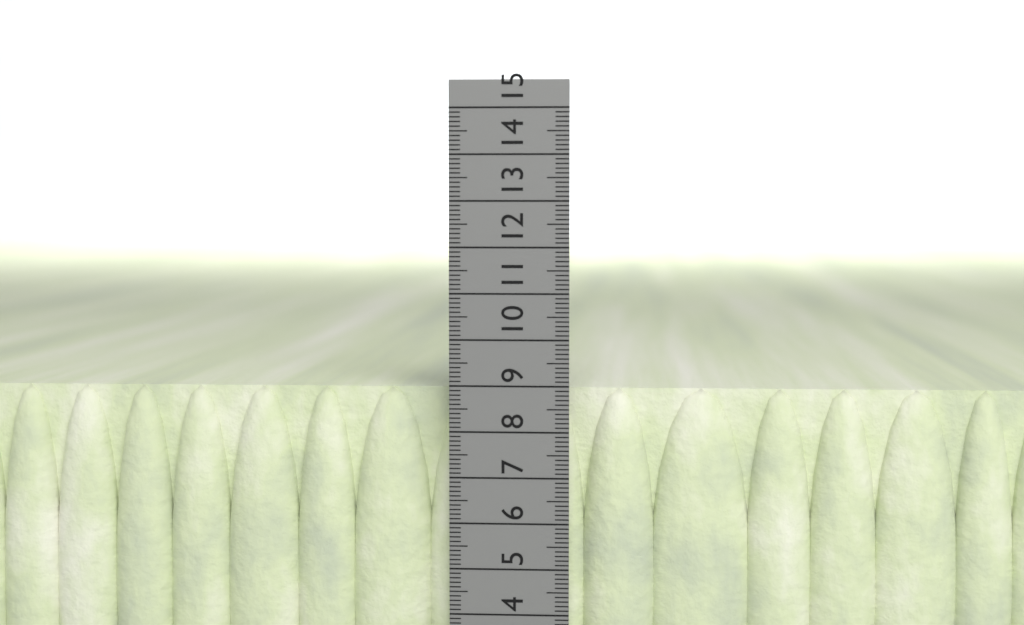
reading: 8.9 cm
